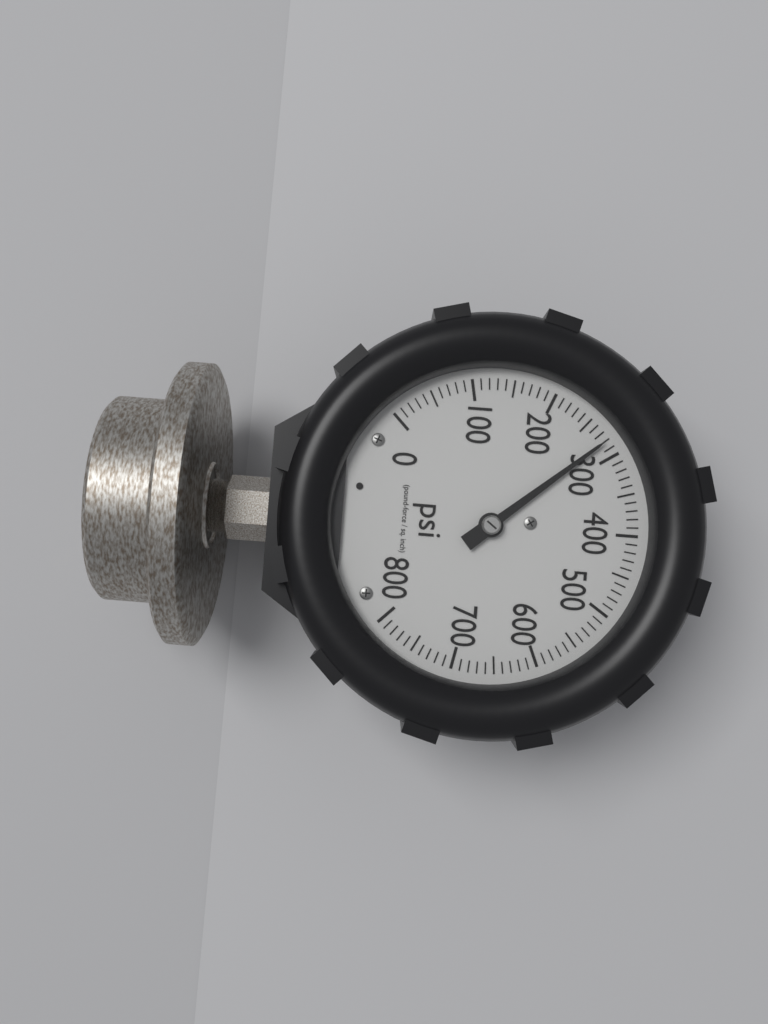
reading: 280 psi
